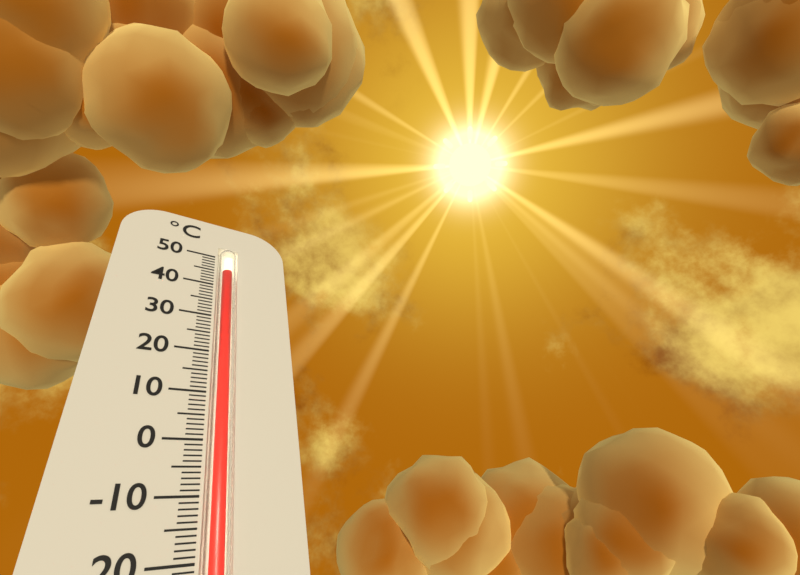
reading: 45 °C
